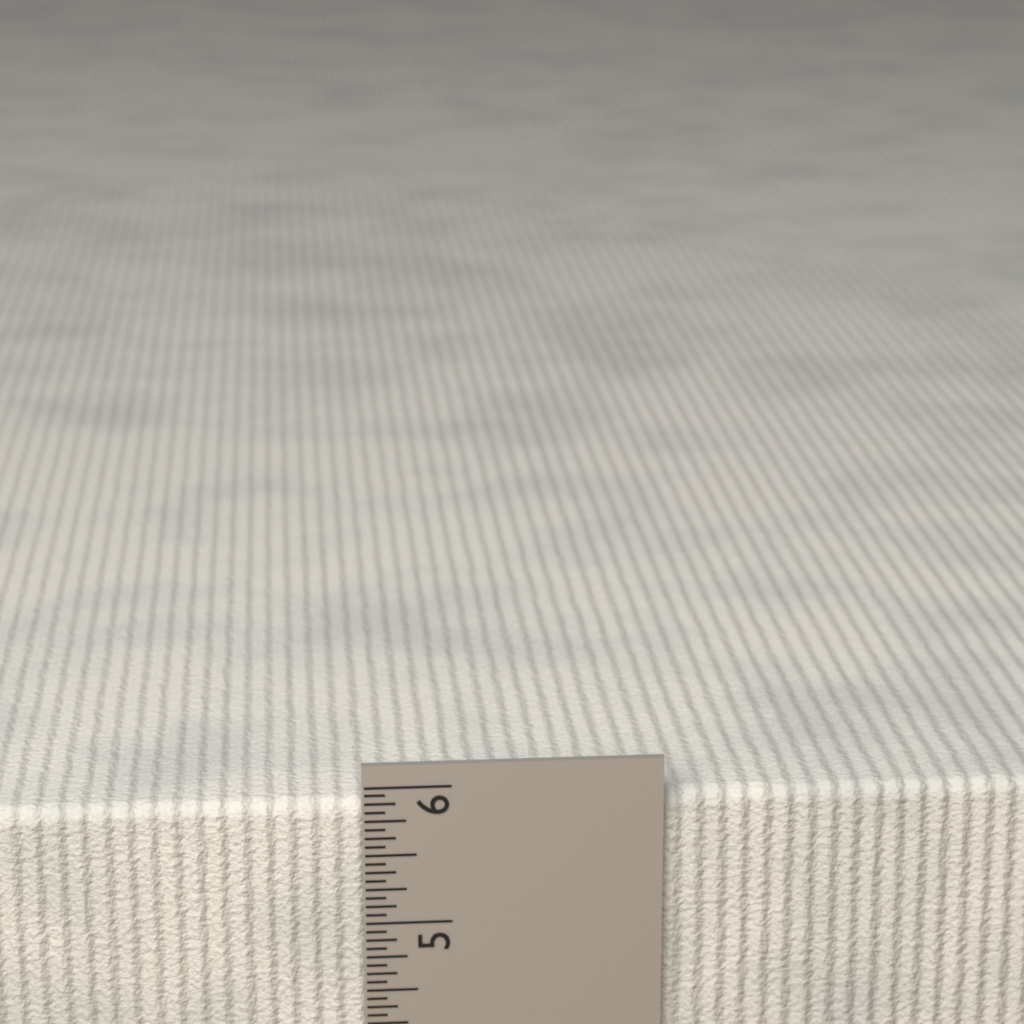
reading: 5.8750 in
